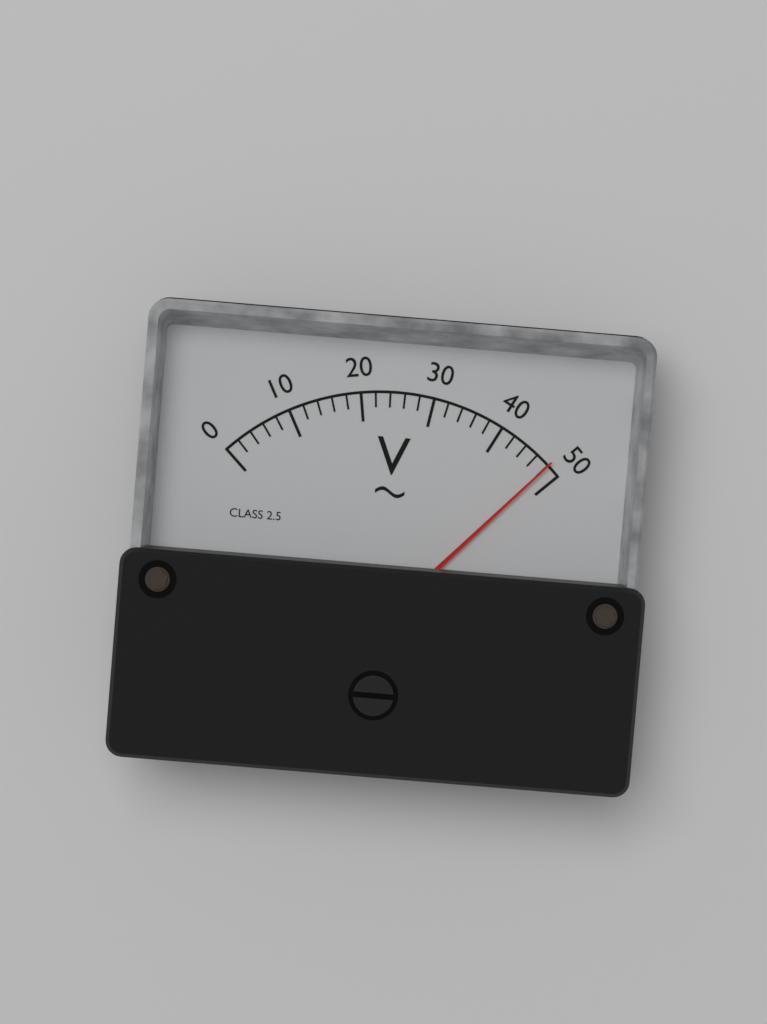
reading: 48 V
